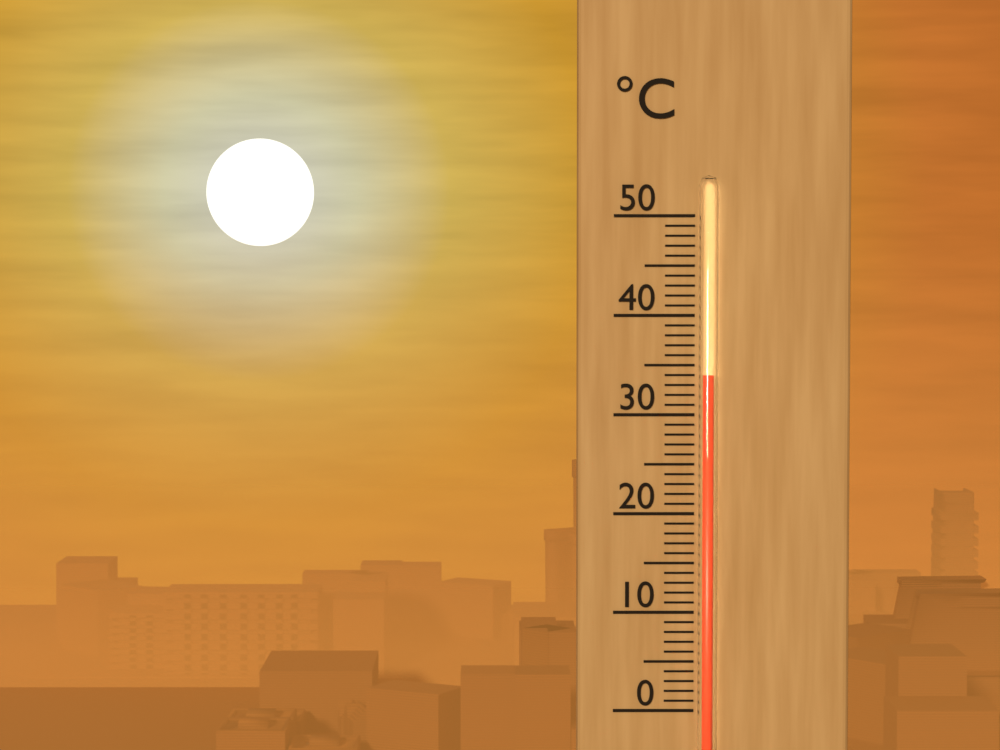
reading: 34 °C
